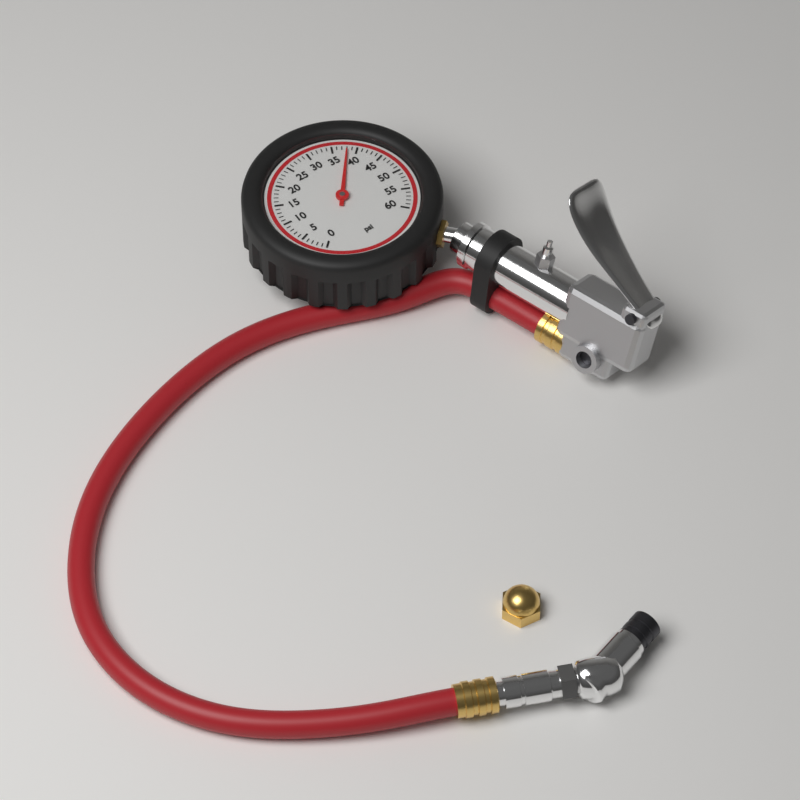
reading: 38 psi
